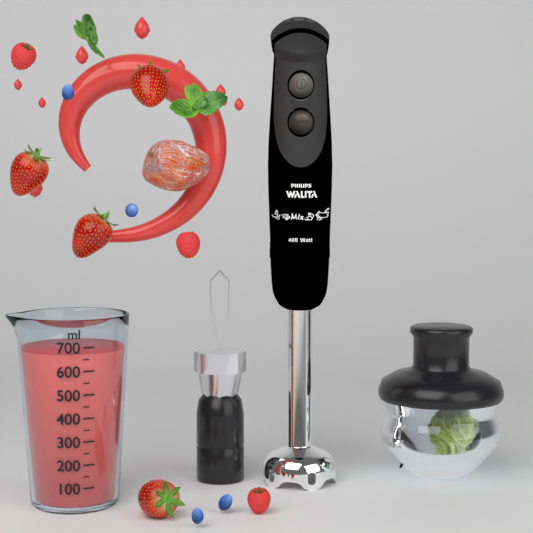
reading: 680 ml
